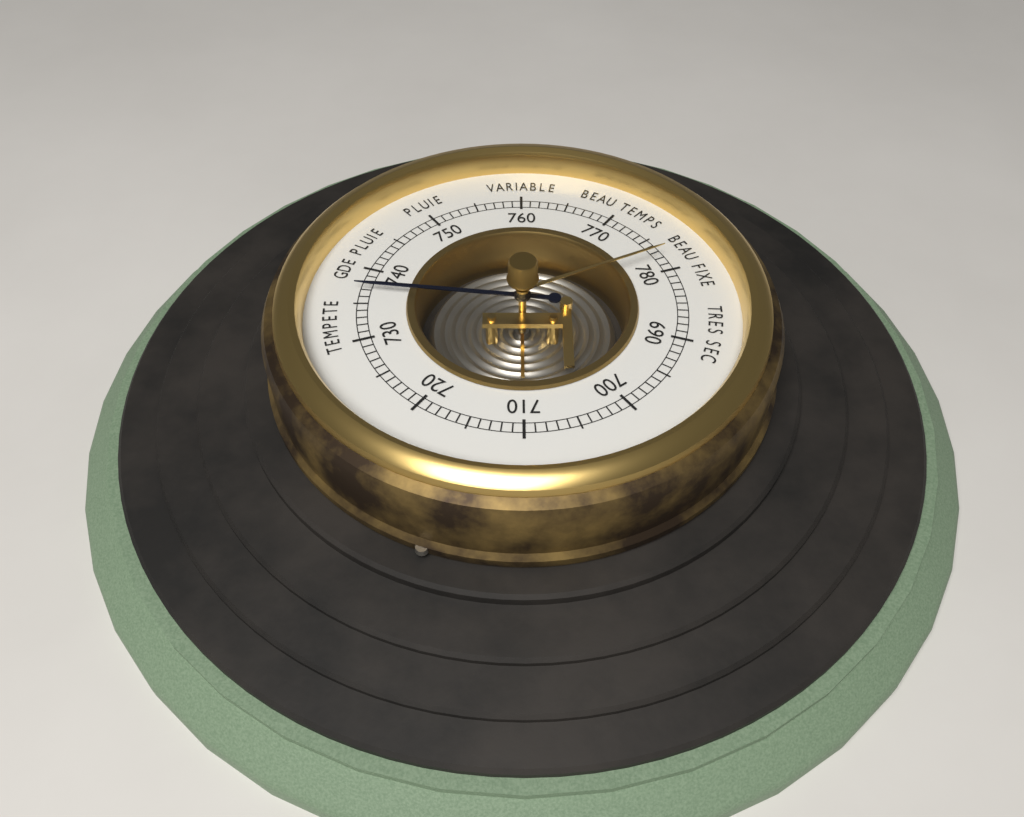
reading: 737 (no unit)
